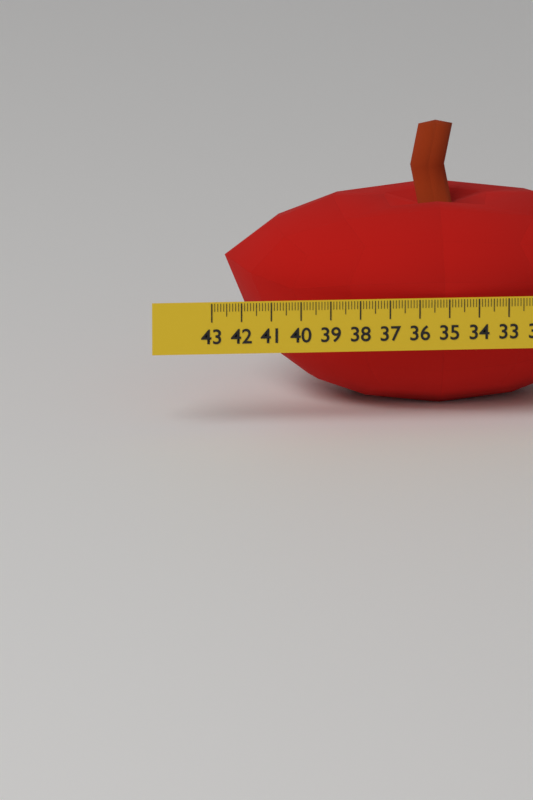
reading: 42.3 (no unit)
